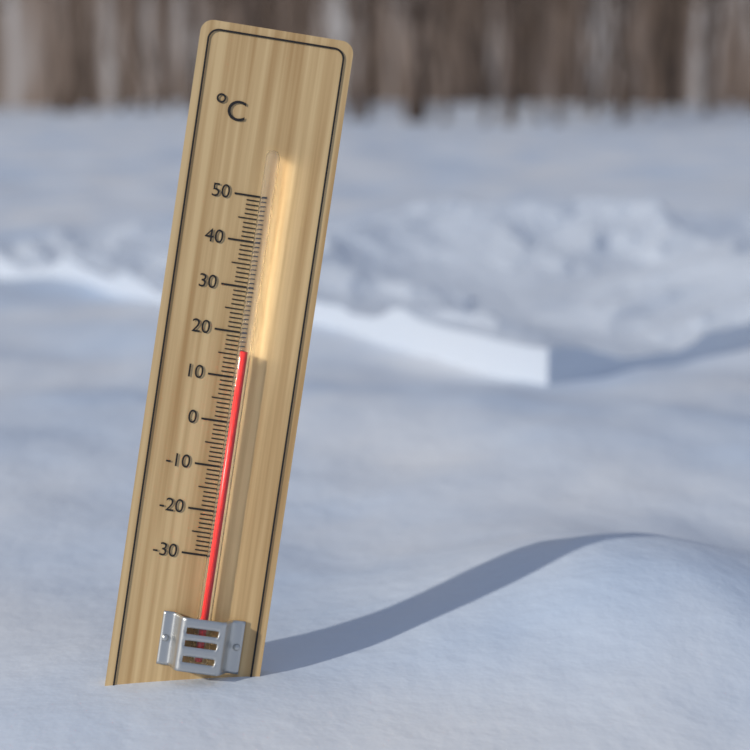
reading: 16 °C
